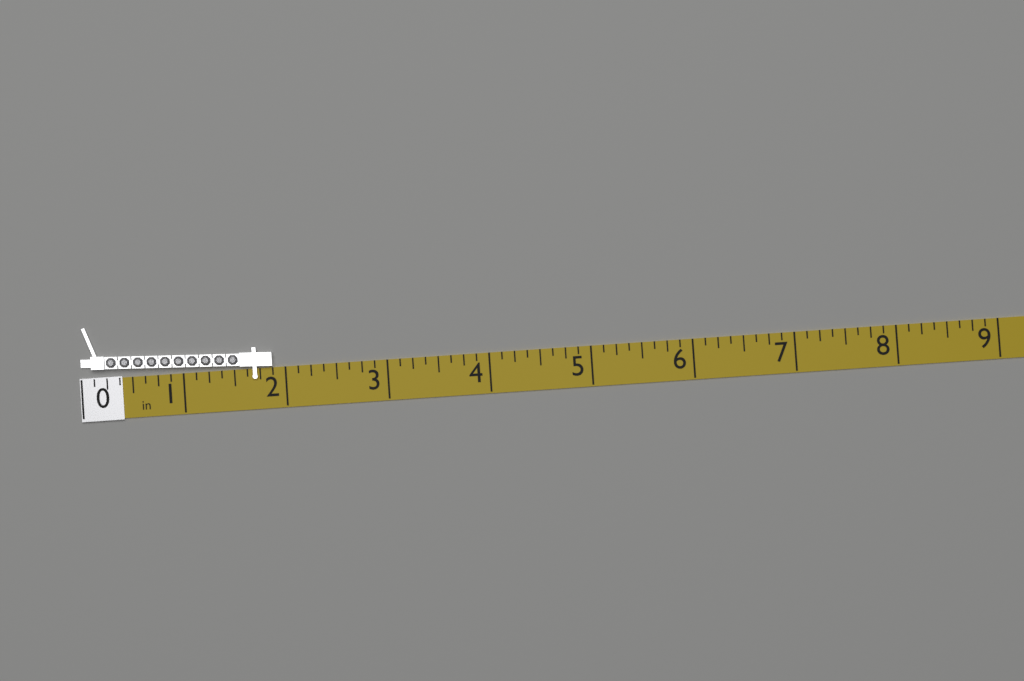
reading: 1.875 in
